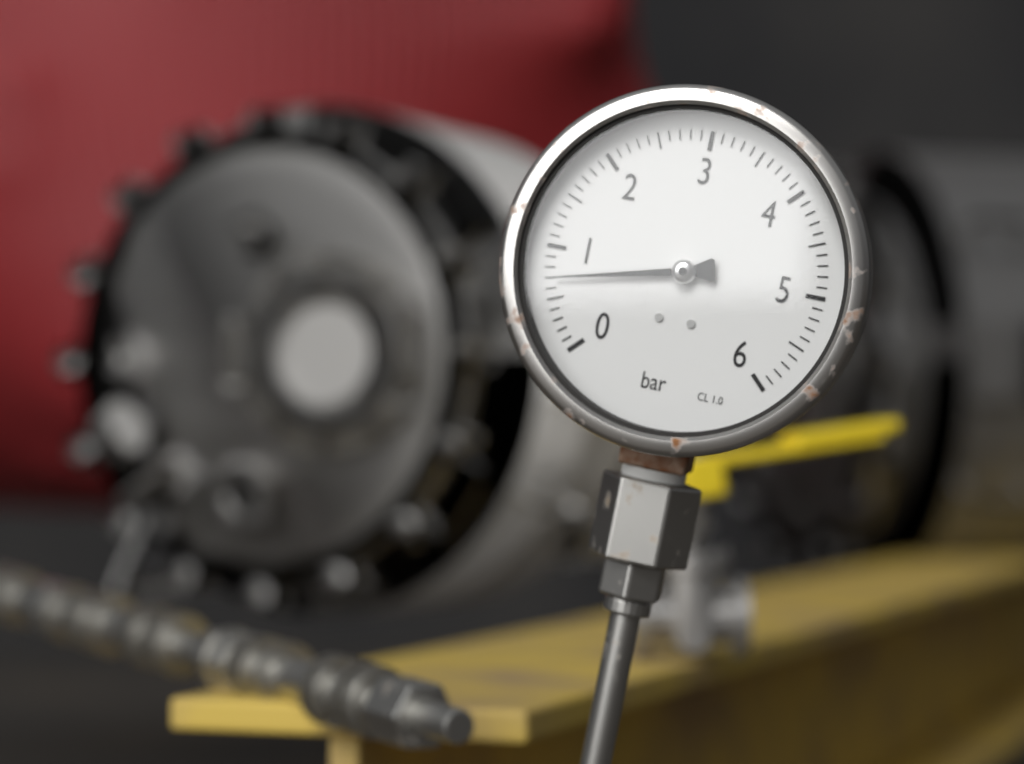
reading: 0.7 bar
